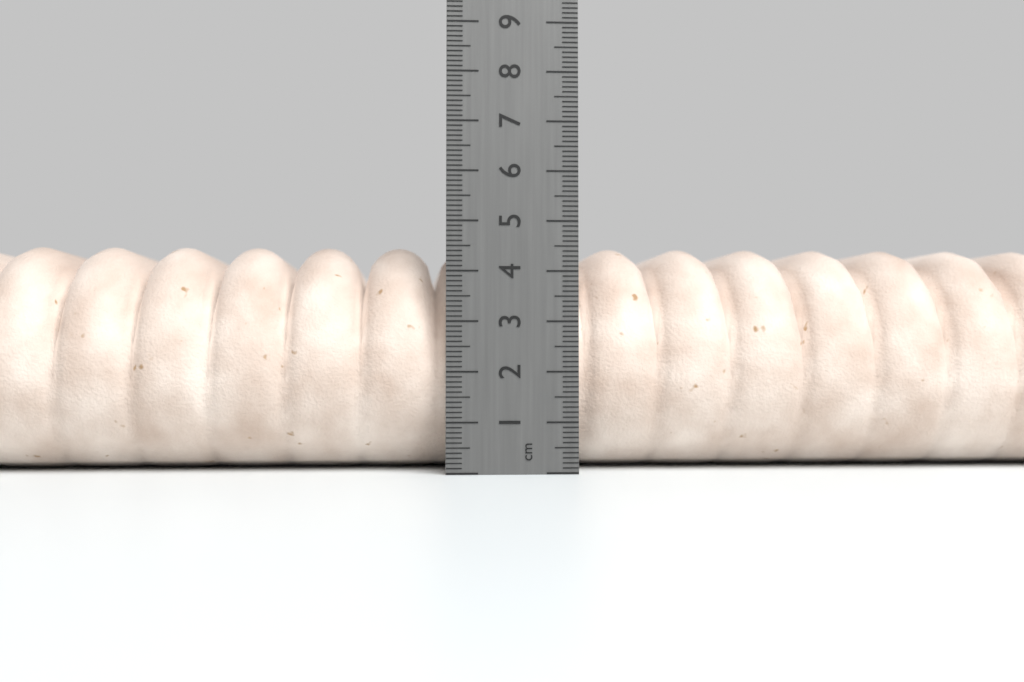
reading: 4.6 cm
